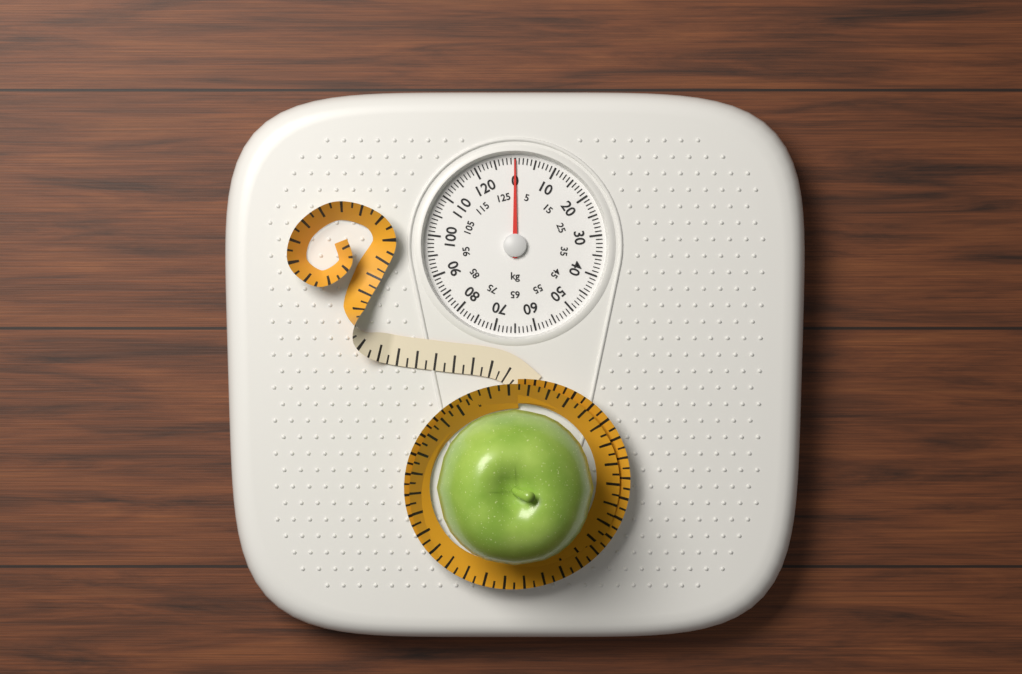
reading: 0 kg
